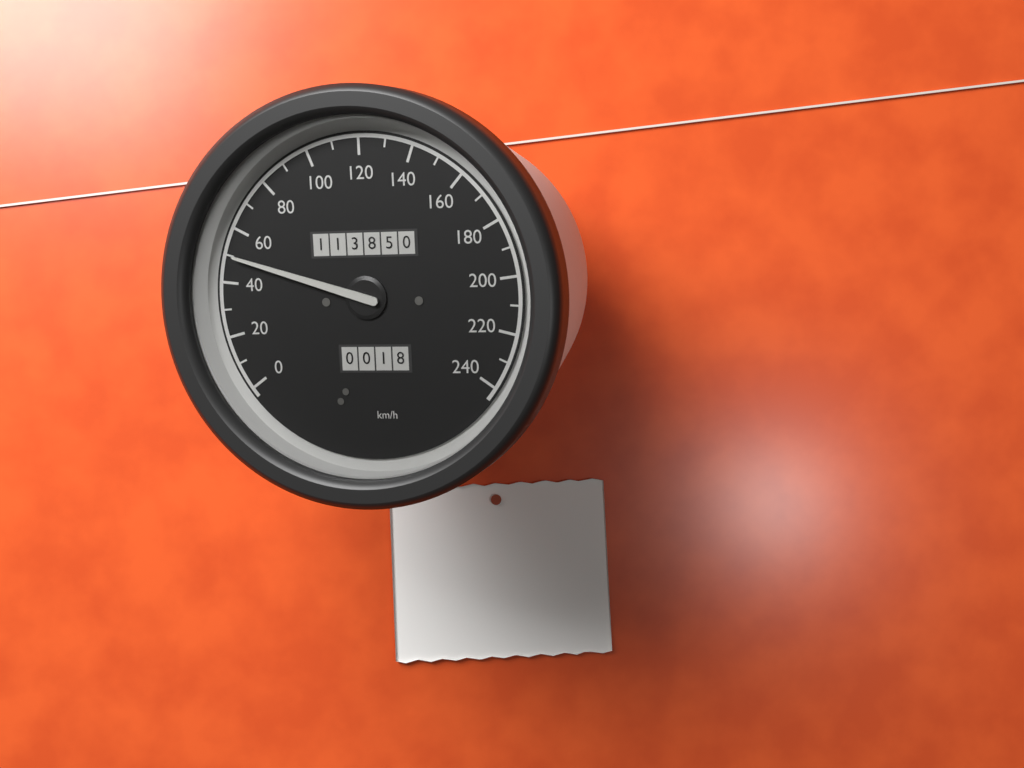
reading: 50 km/h
